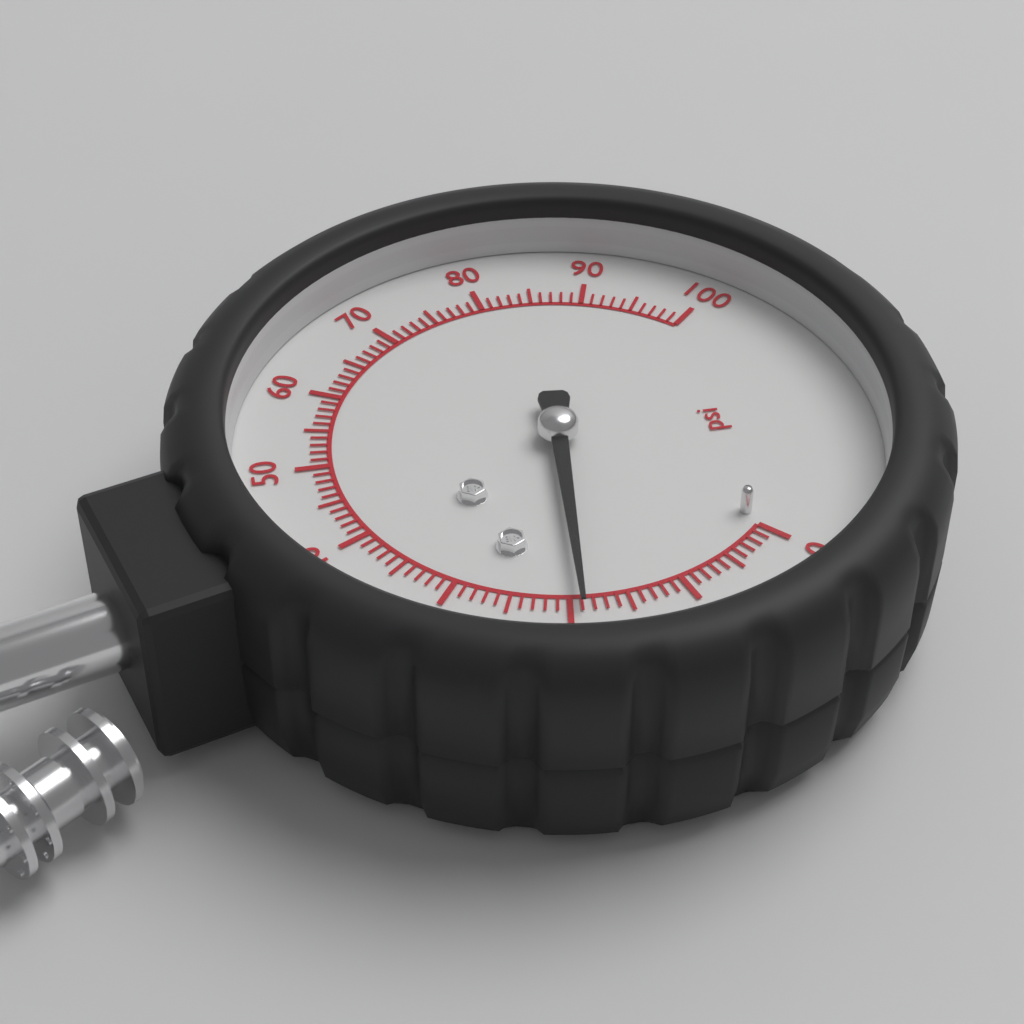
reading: 19 psi
